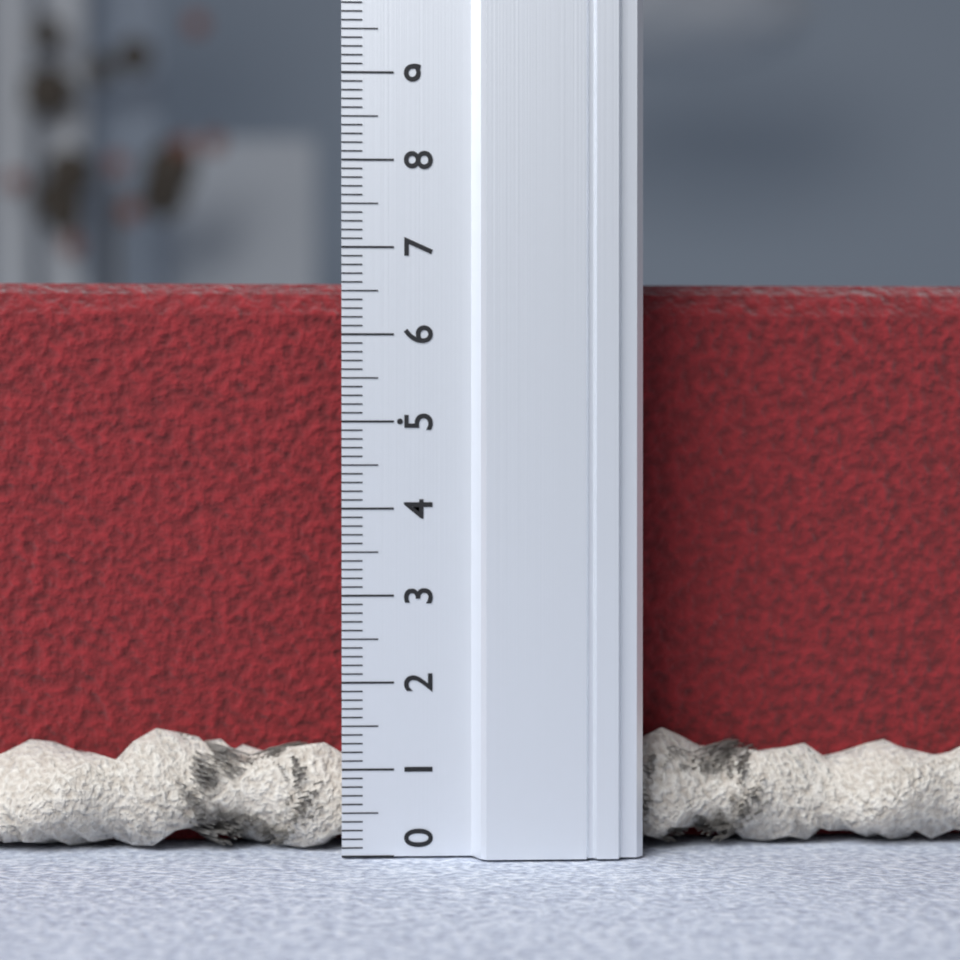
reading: 6.7 (no unit)
